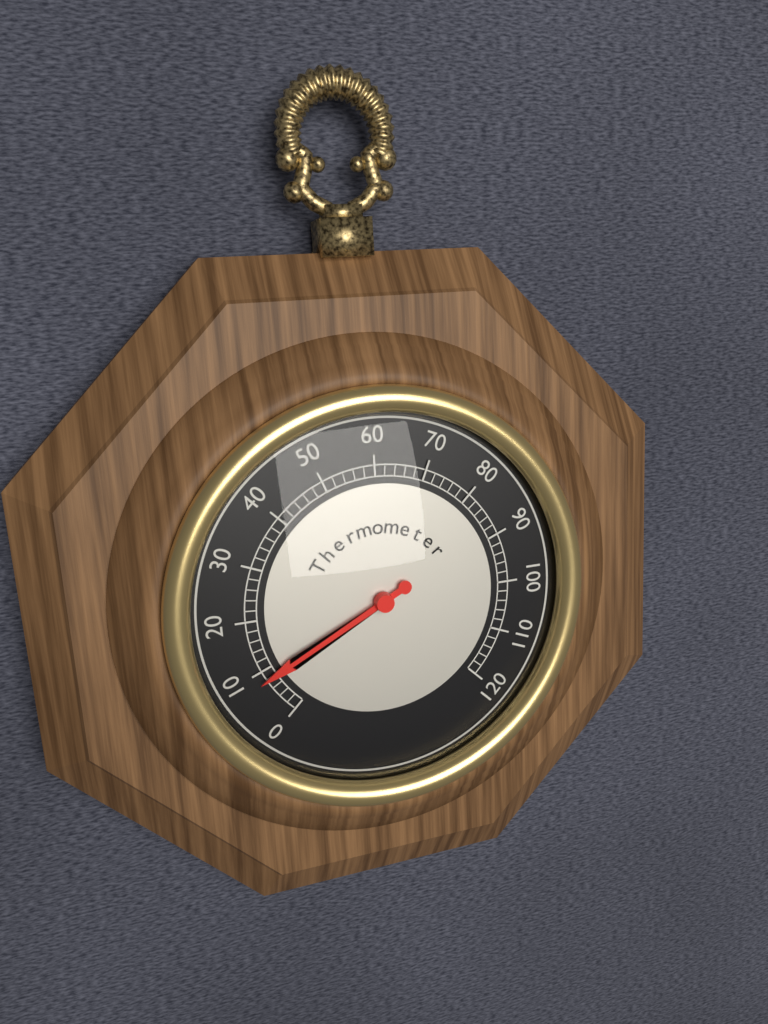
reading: 8 (no unit)
